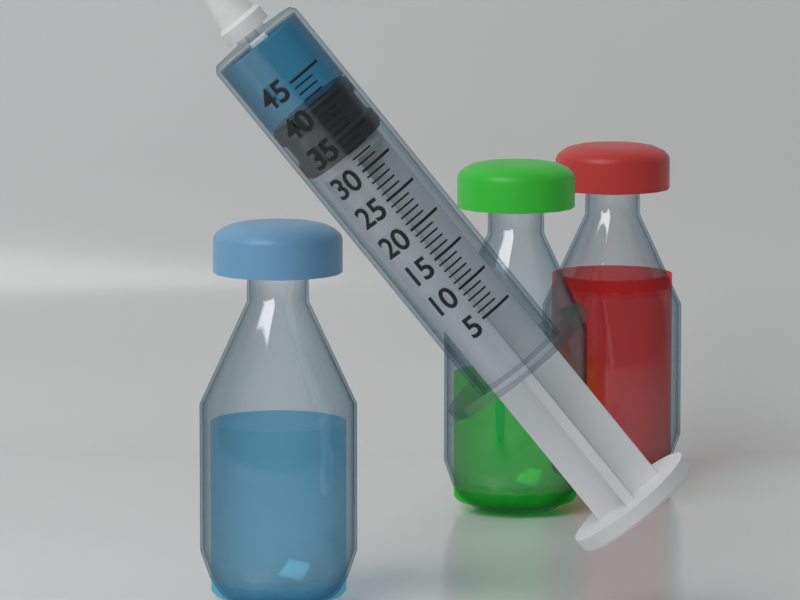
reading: 41 (no unit)
